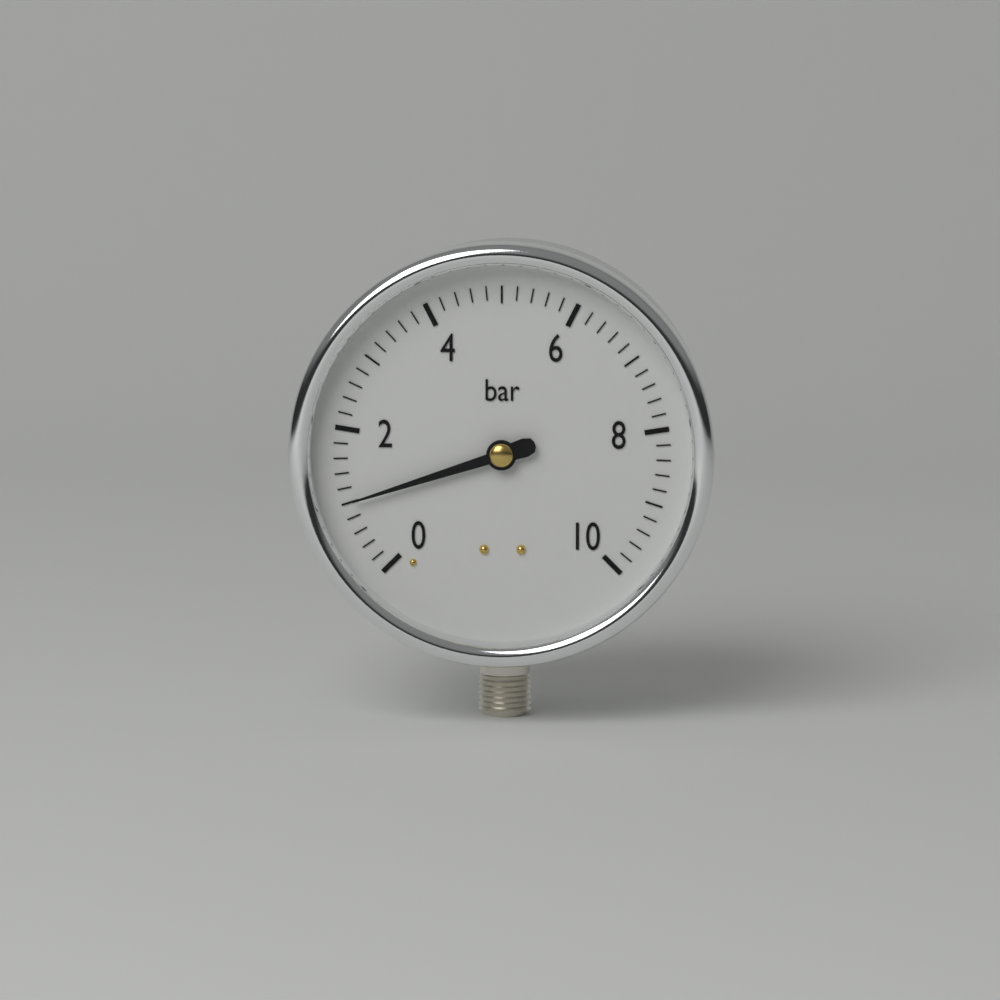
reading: 1.0 bar
